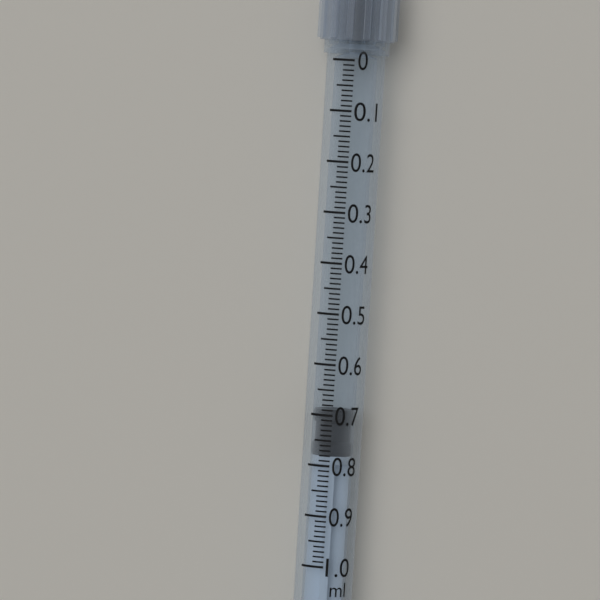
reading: 0.69 ml
